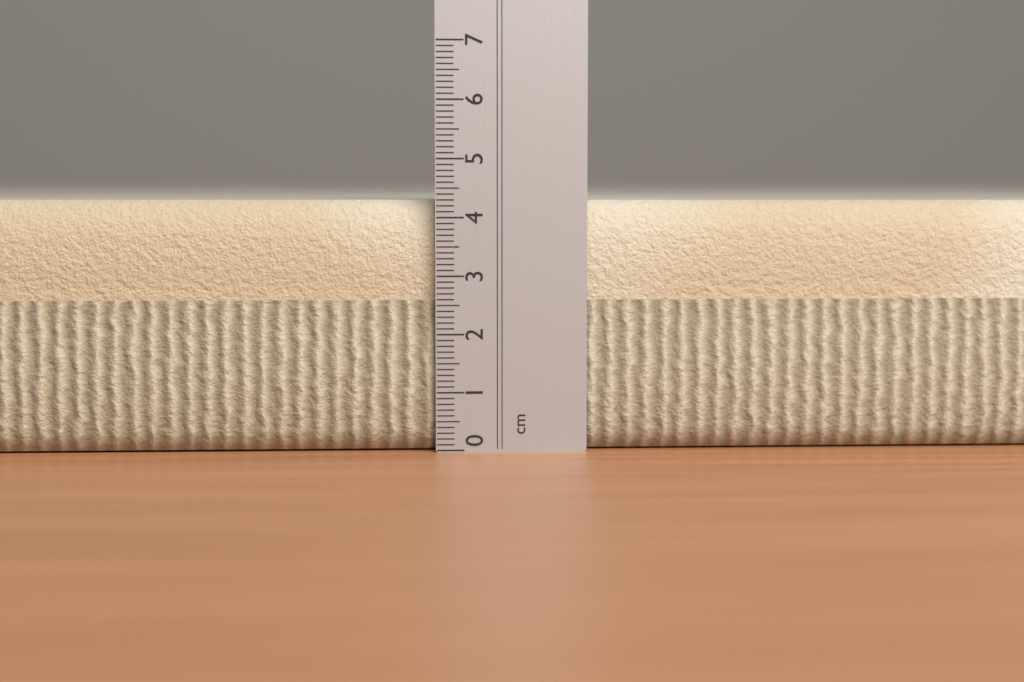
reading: 4.3 cm
